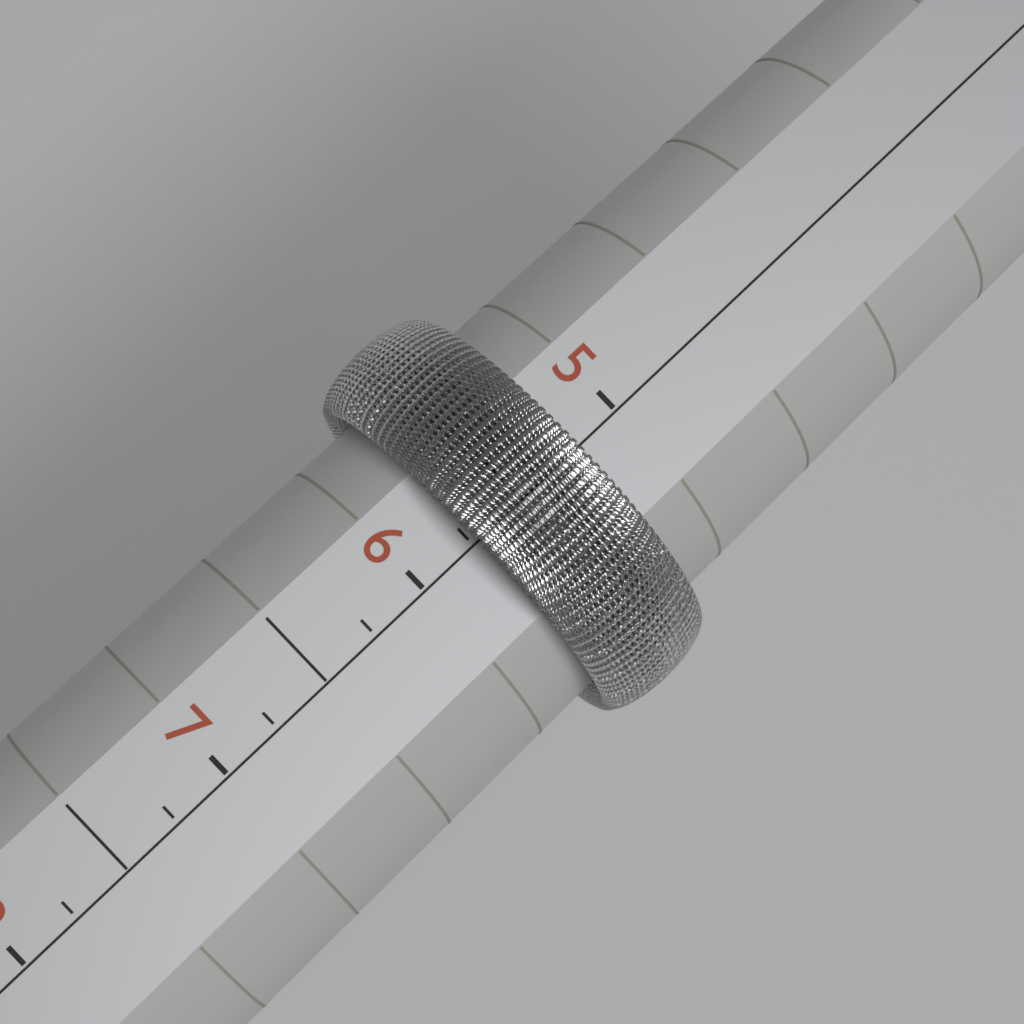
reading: 5.75 (no unit)
